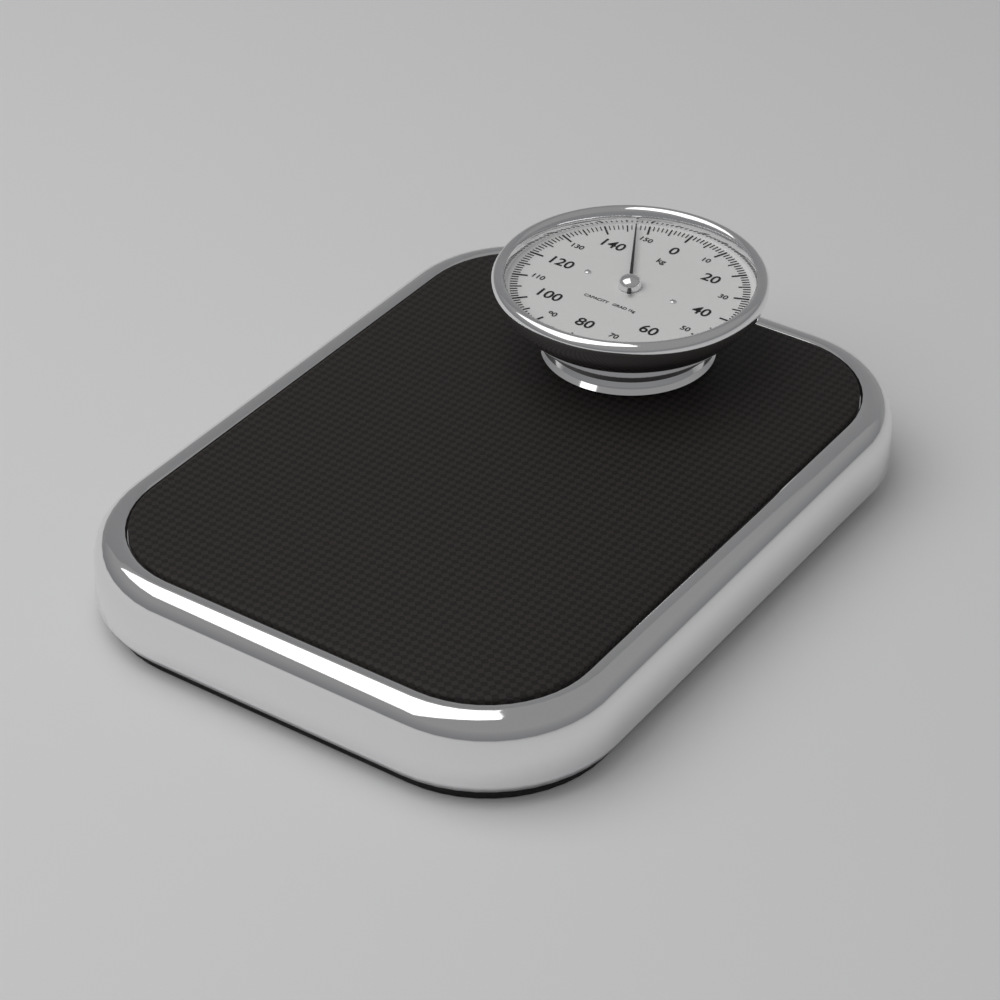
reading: 147 kg
